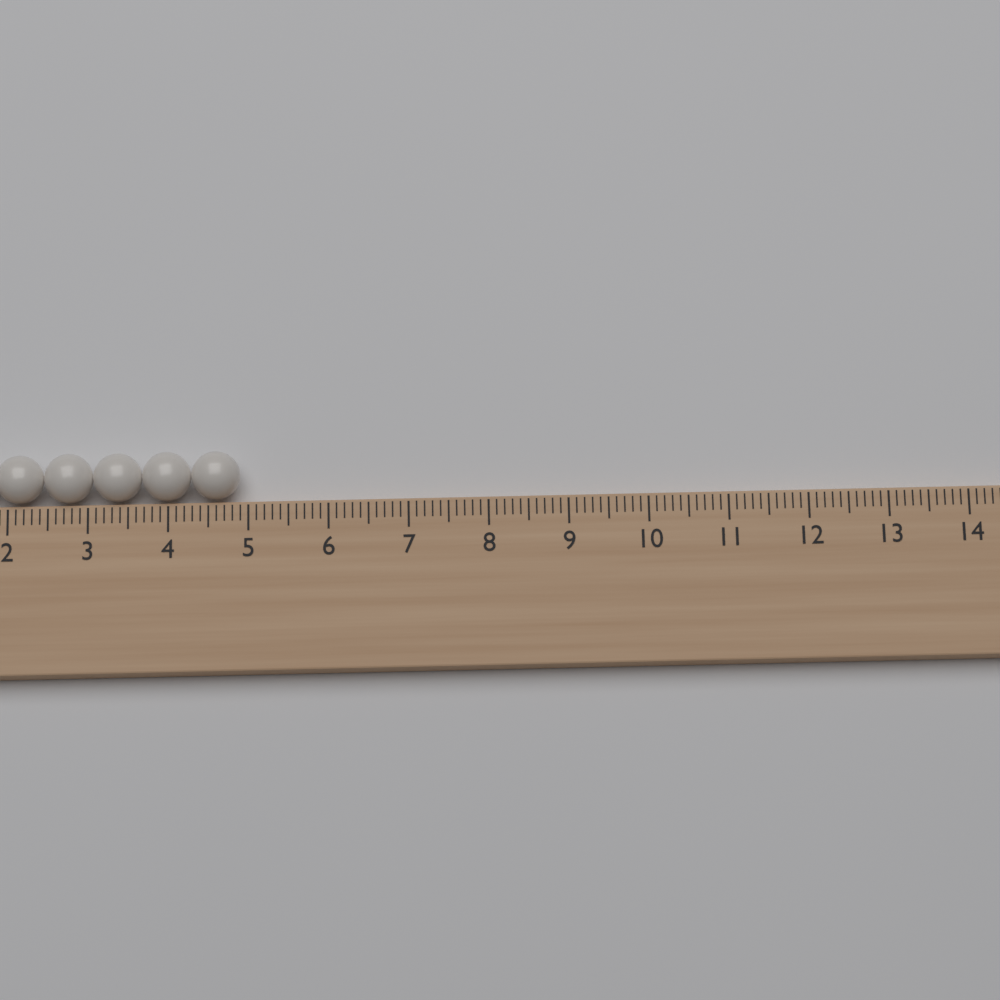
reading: 4.9 (no unit)
